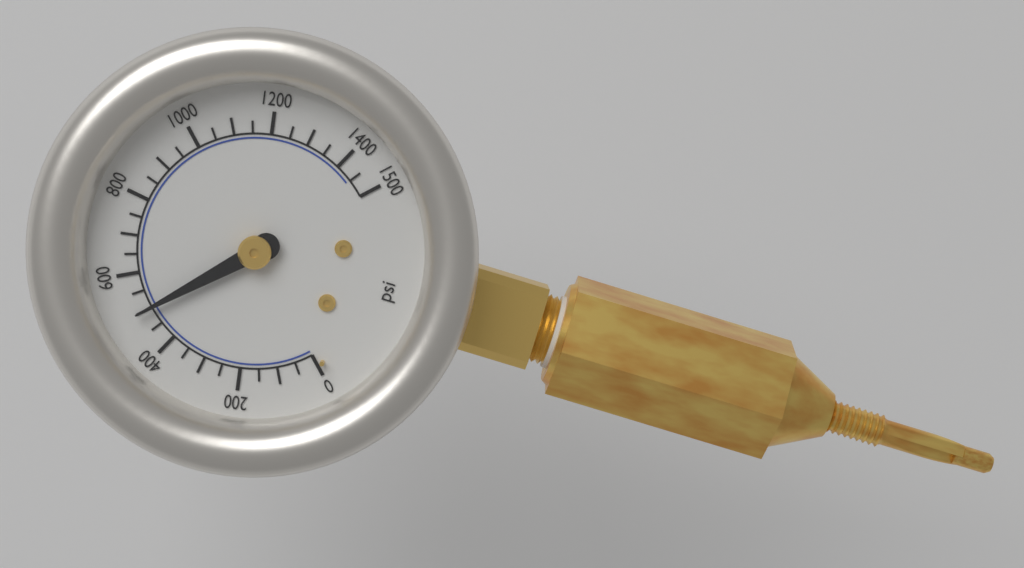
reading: 500 psi
